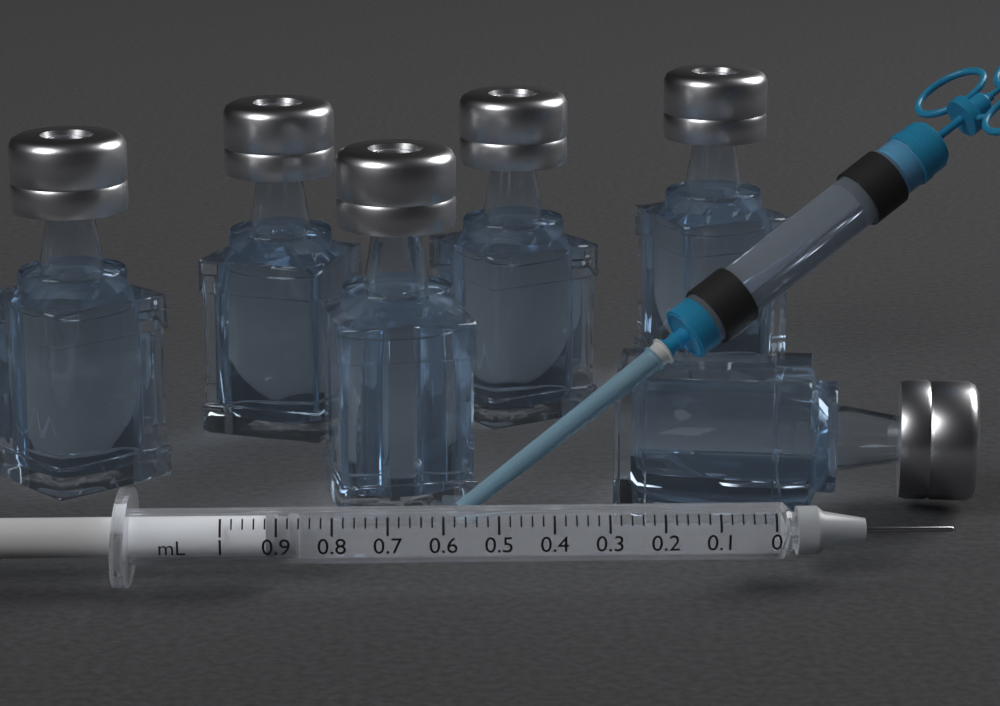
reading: 0.86 mL
